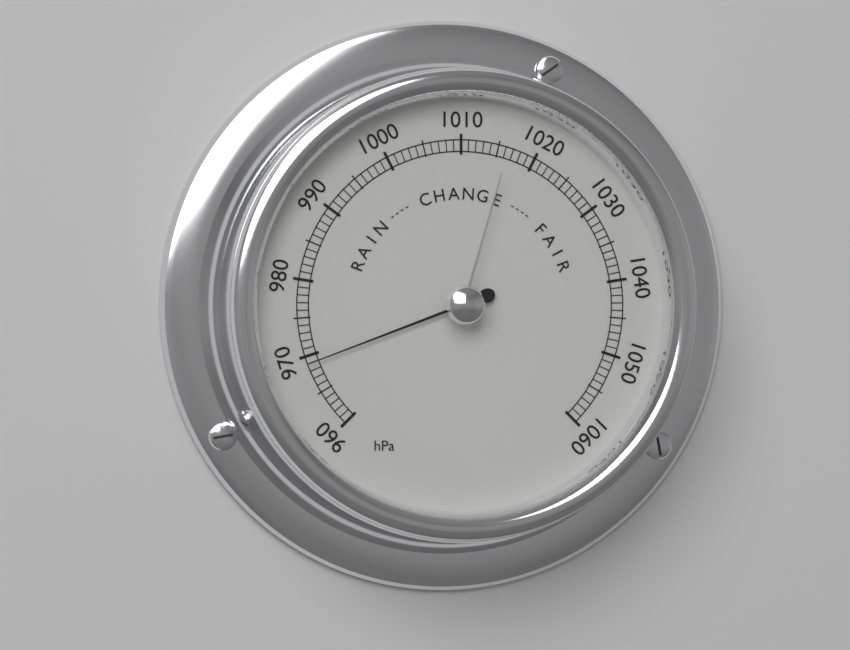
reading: 969 hPa
